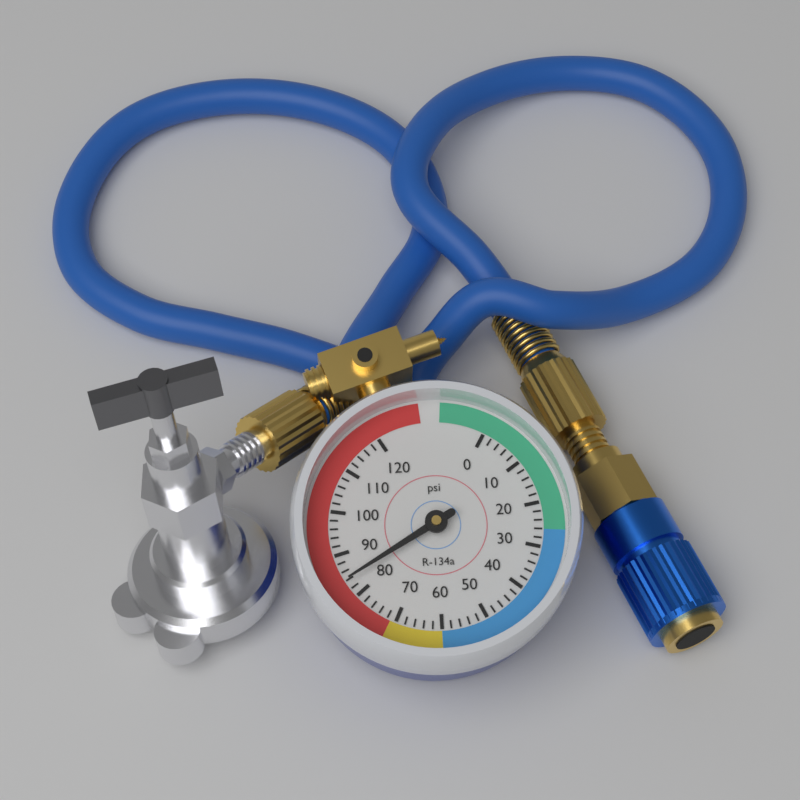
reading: 84 psi
